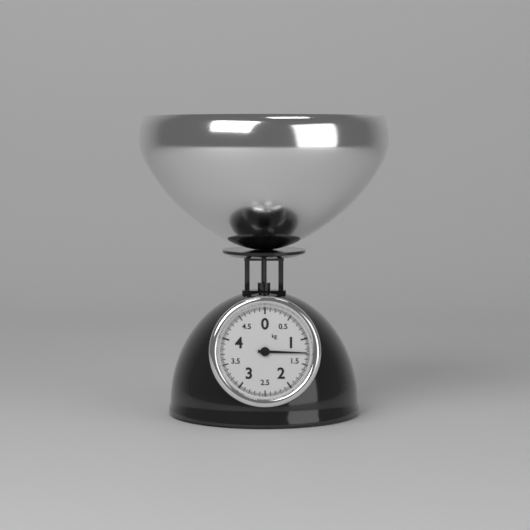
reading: 1.275 kg
